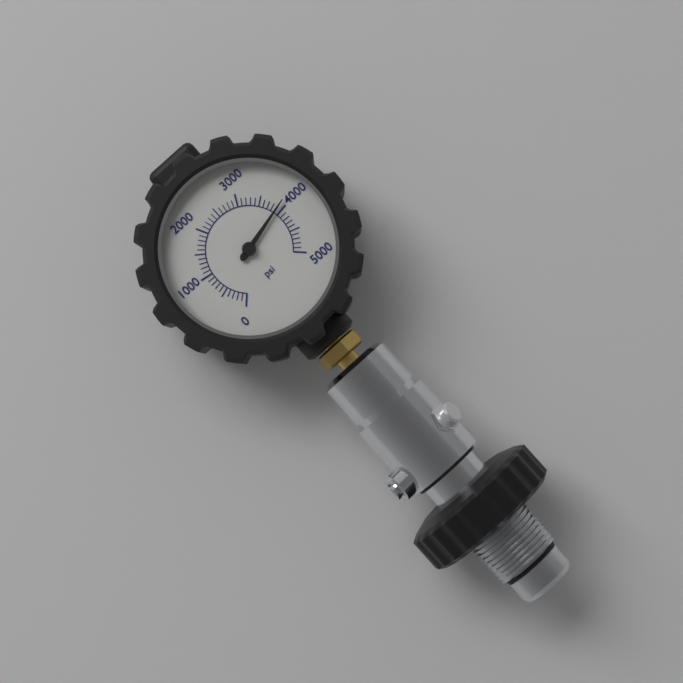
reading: 3900 psi
